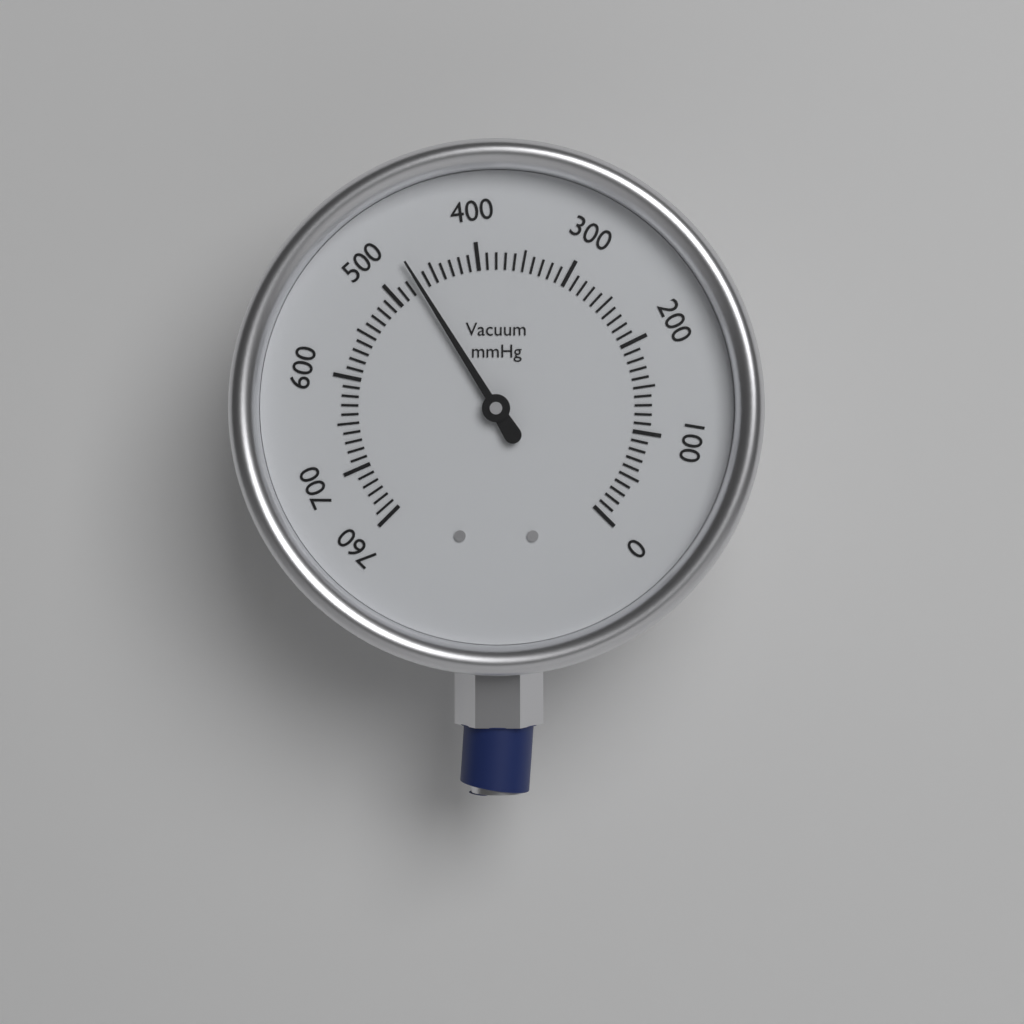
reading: 470 mmHg
